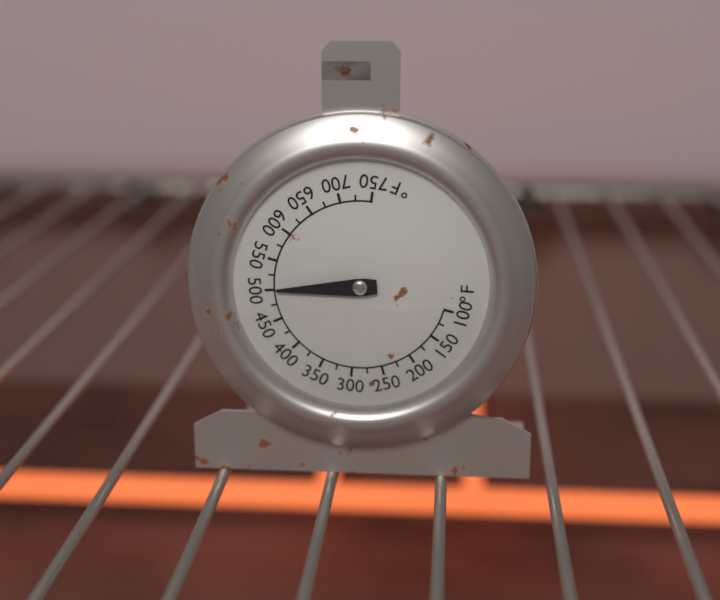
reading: 500 °F
